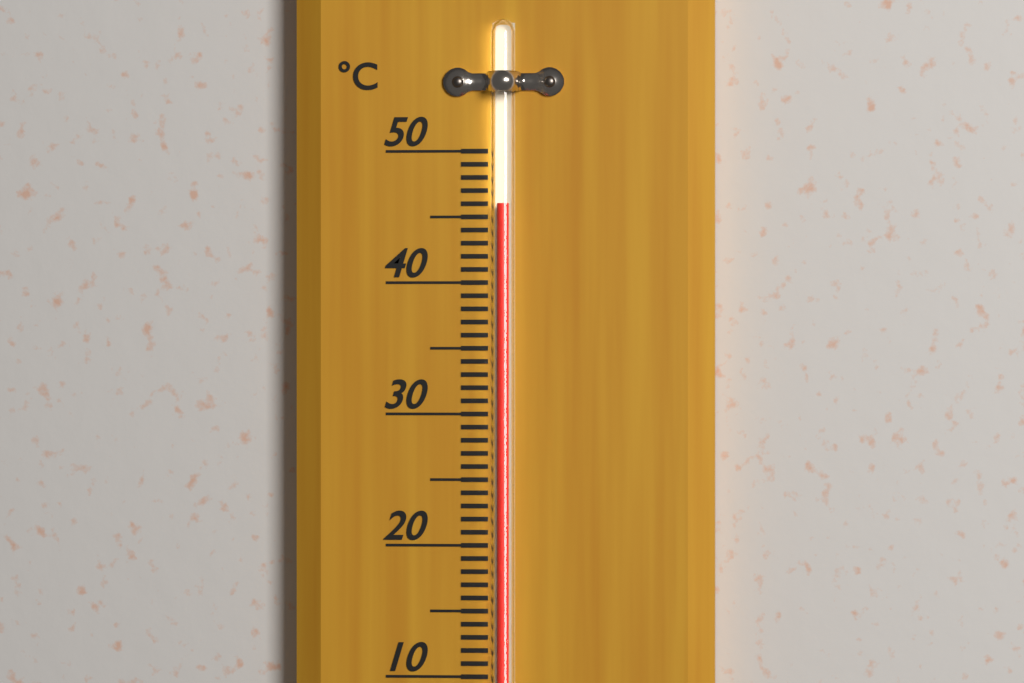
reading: 46 °C
